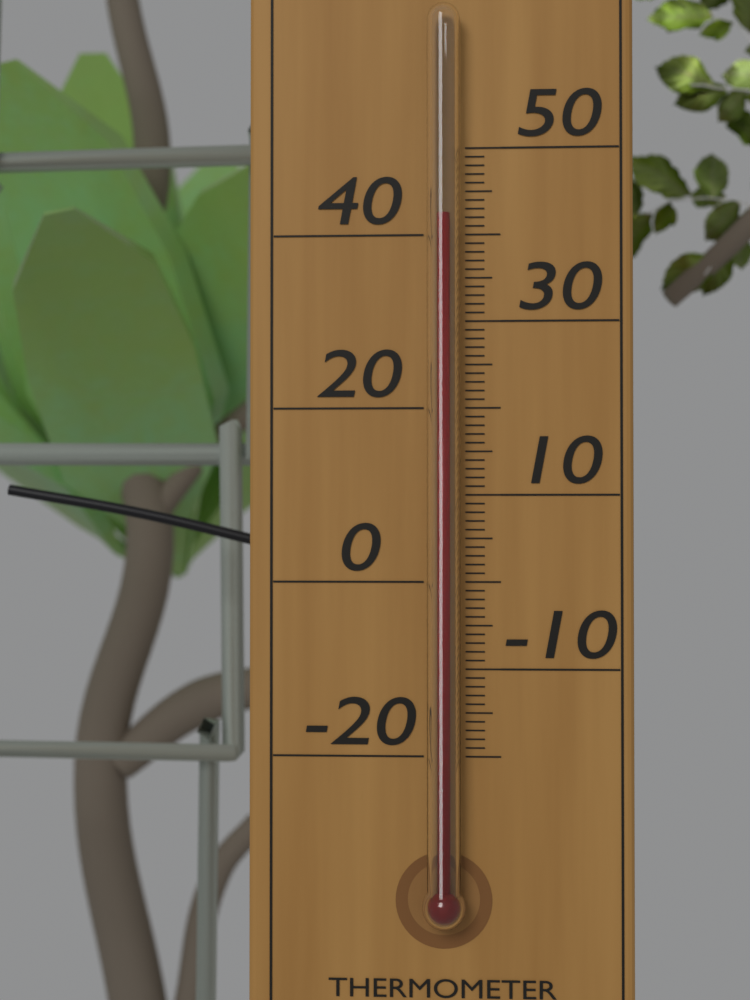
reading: 42 °C
